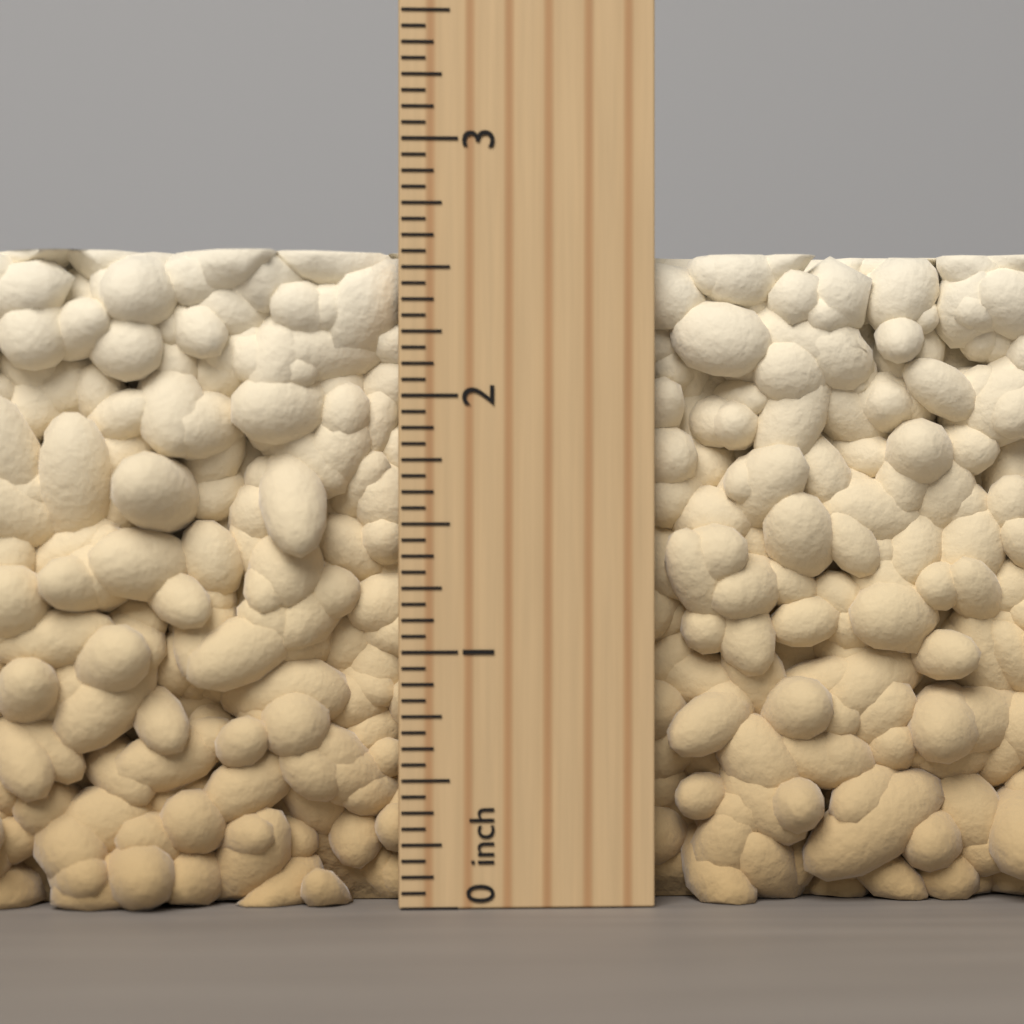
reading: 2.5625 inch
